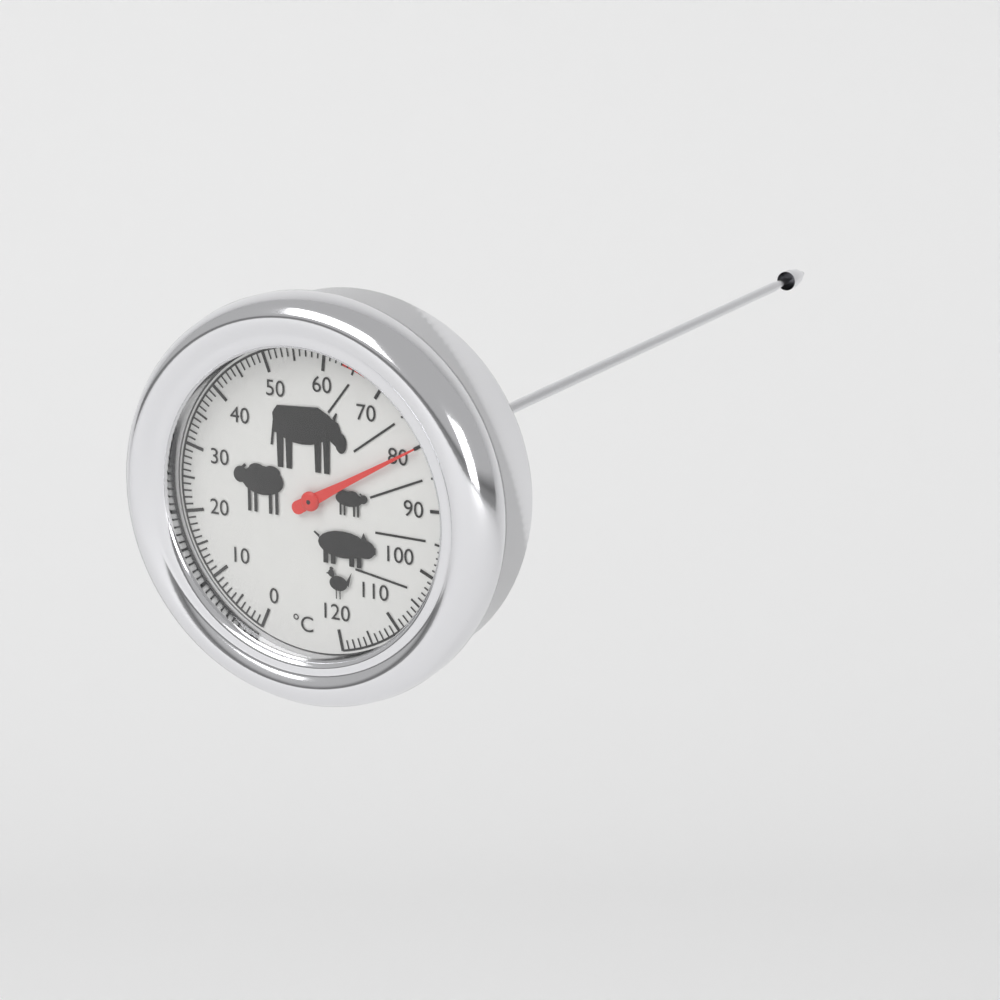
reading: 80 °C
